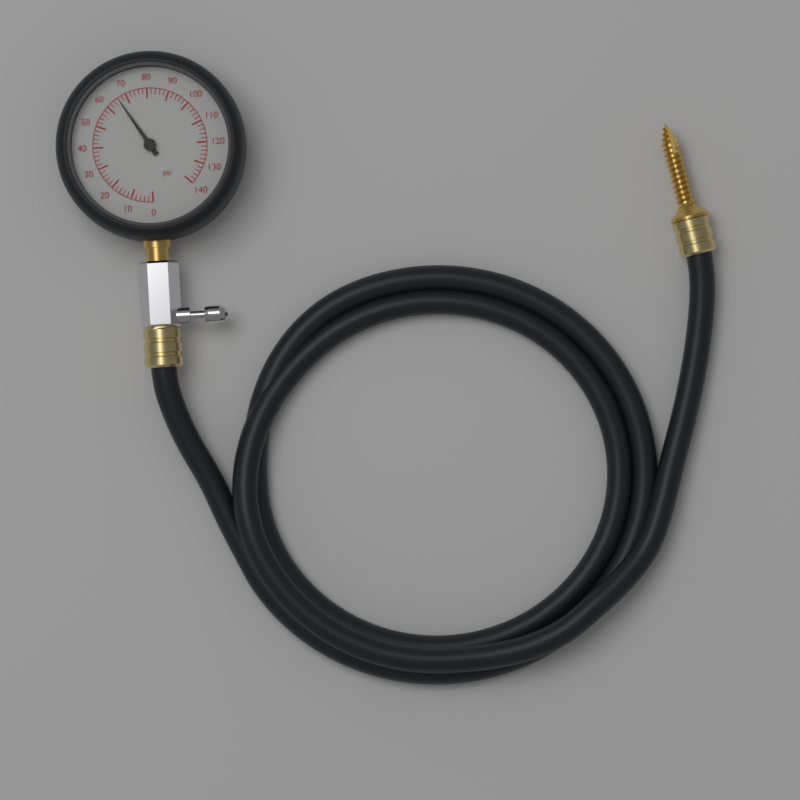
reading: 66 psi
